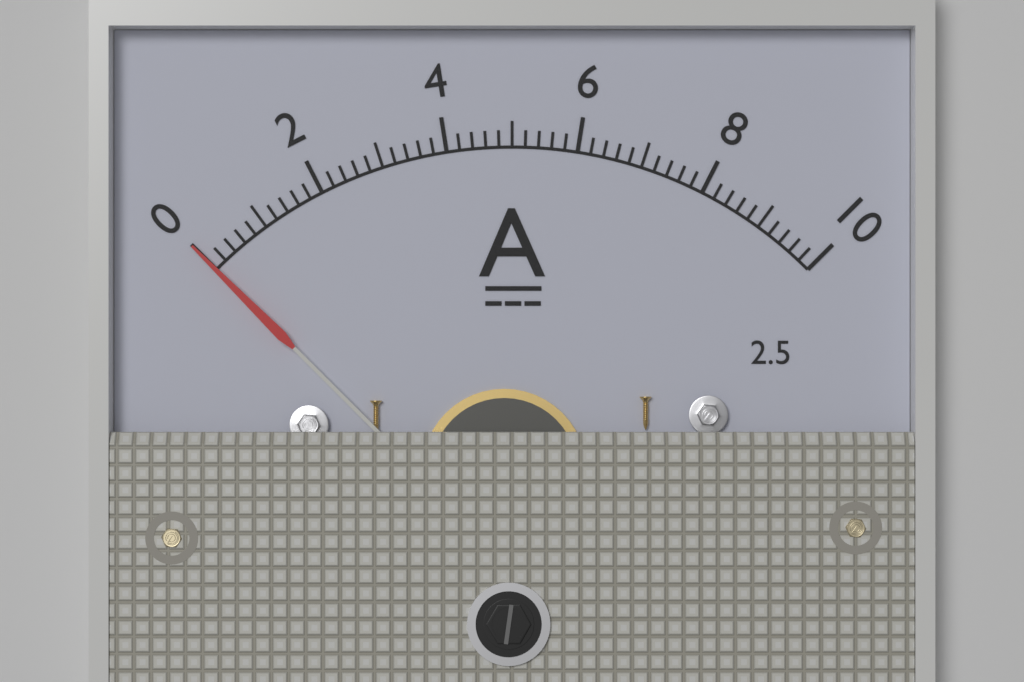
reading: 0.0 A
